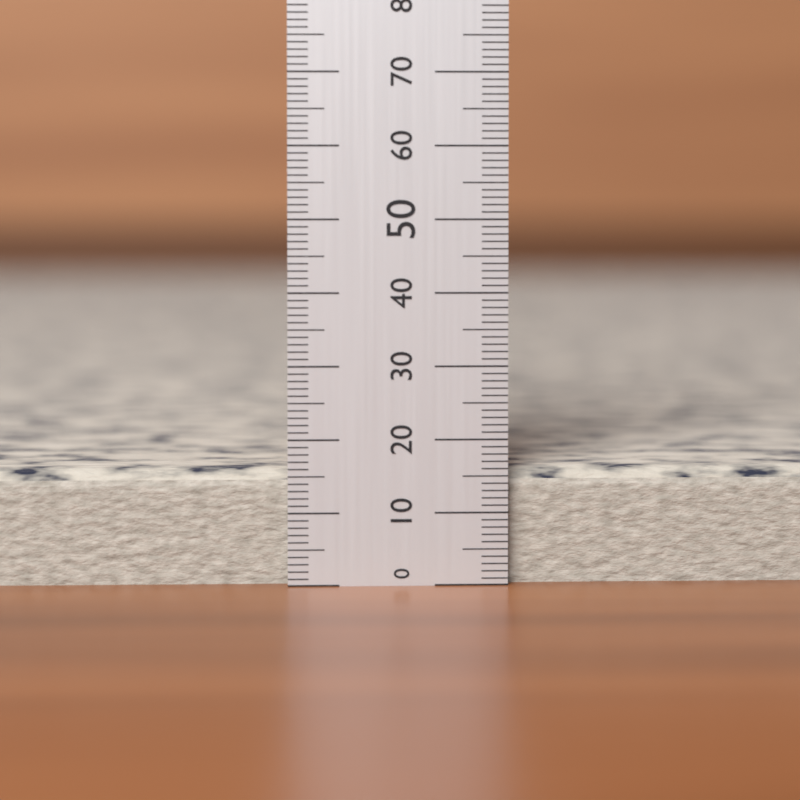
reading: 16 (no unit)
